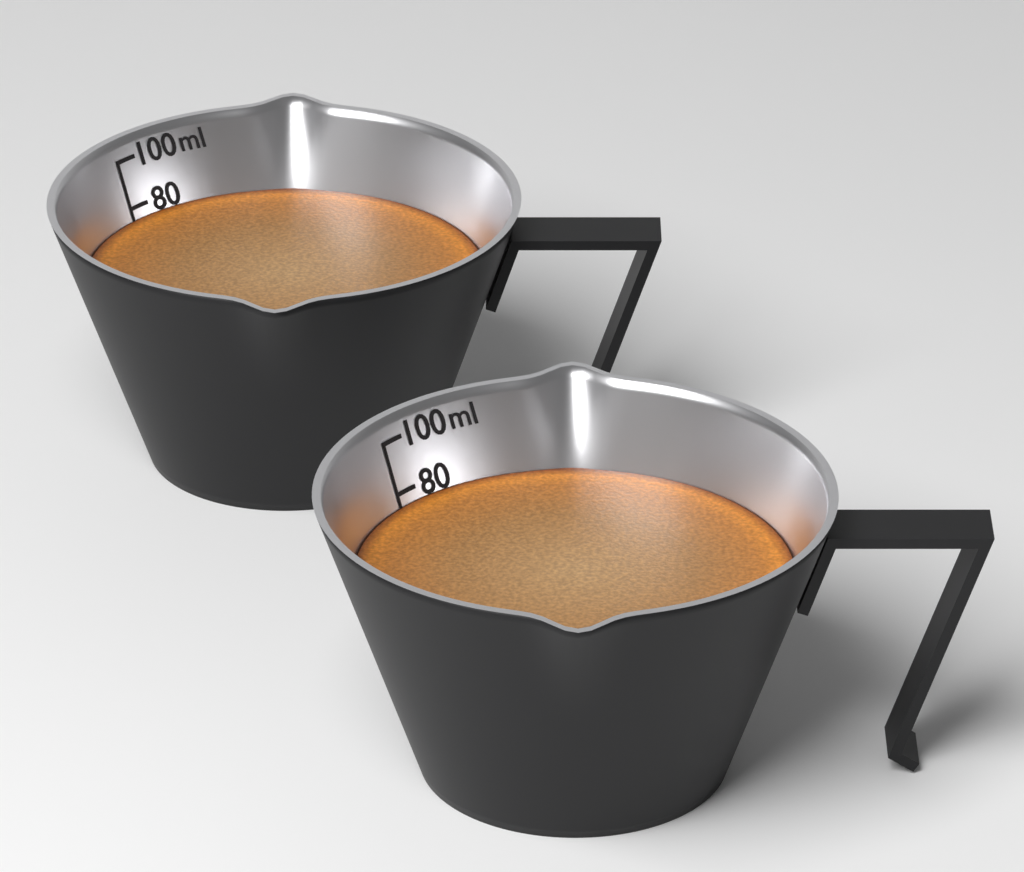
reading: 75 ml
